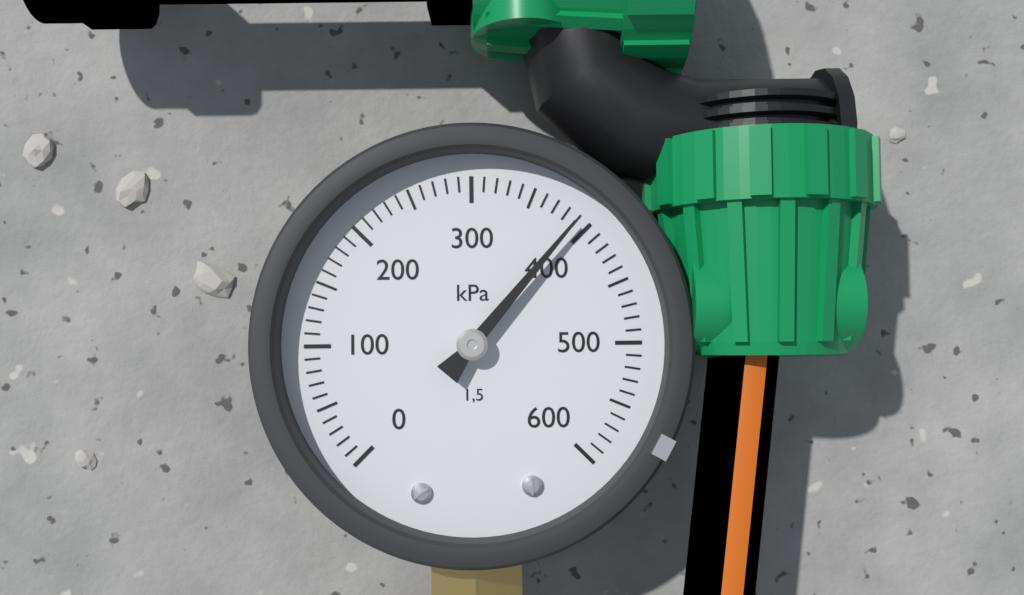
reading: 390 kPa
